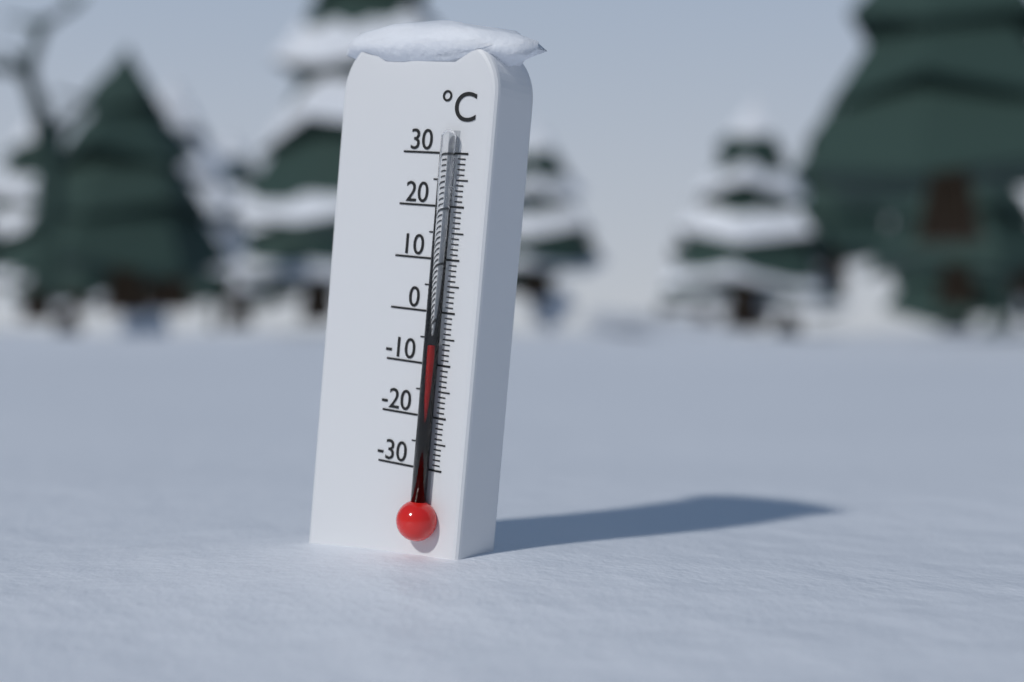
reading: -6 °C
